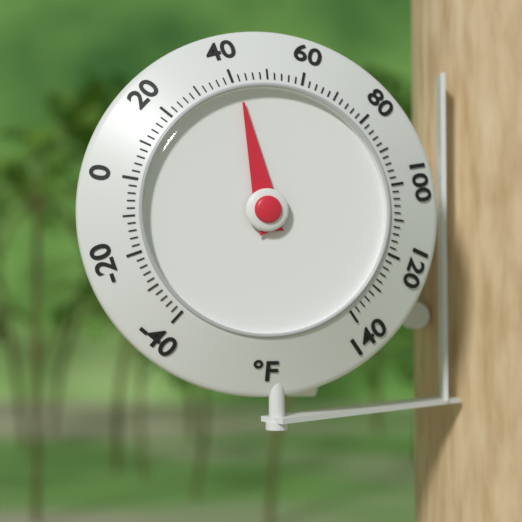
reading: 42 °F
